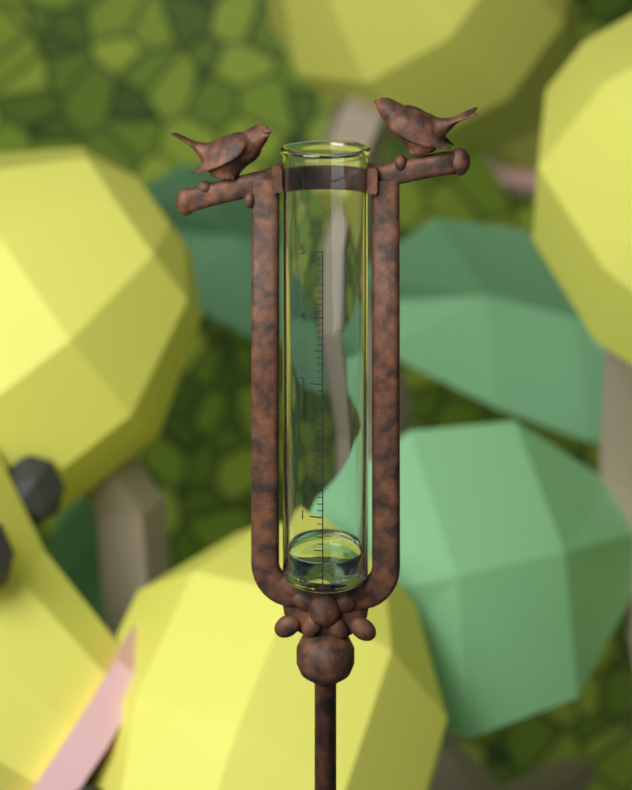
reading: 0.3 in
